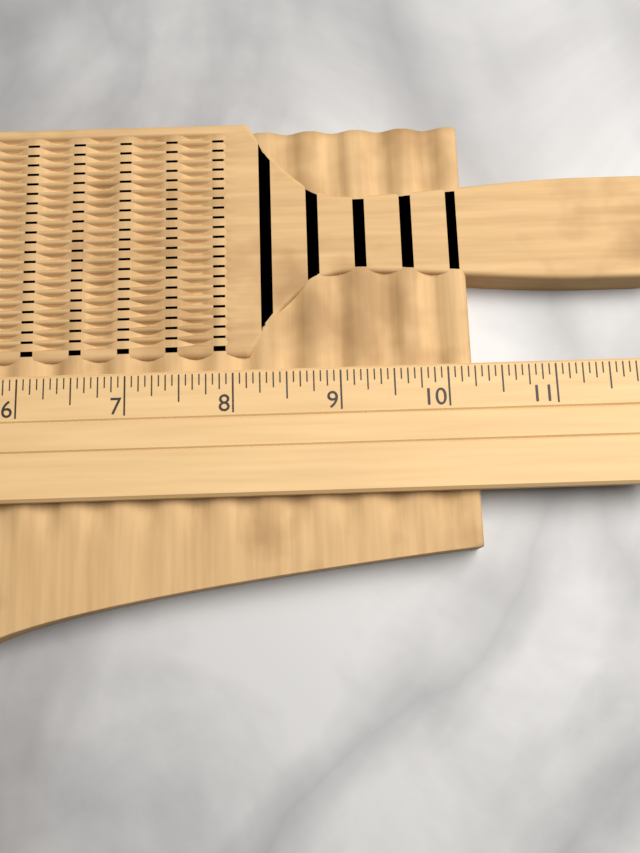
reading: 10.2500 (no unit)
